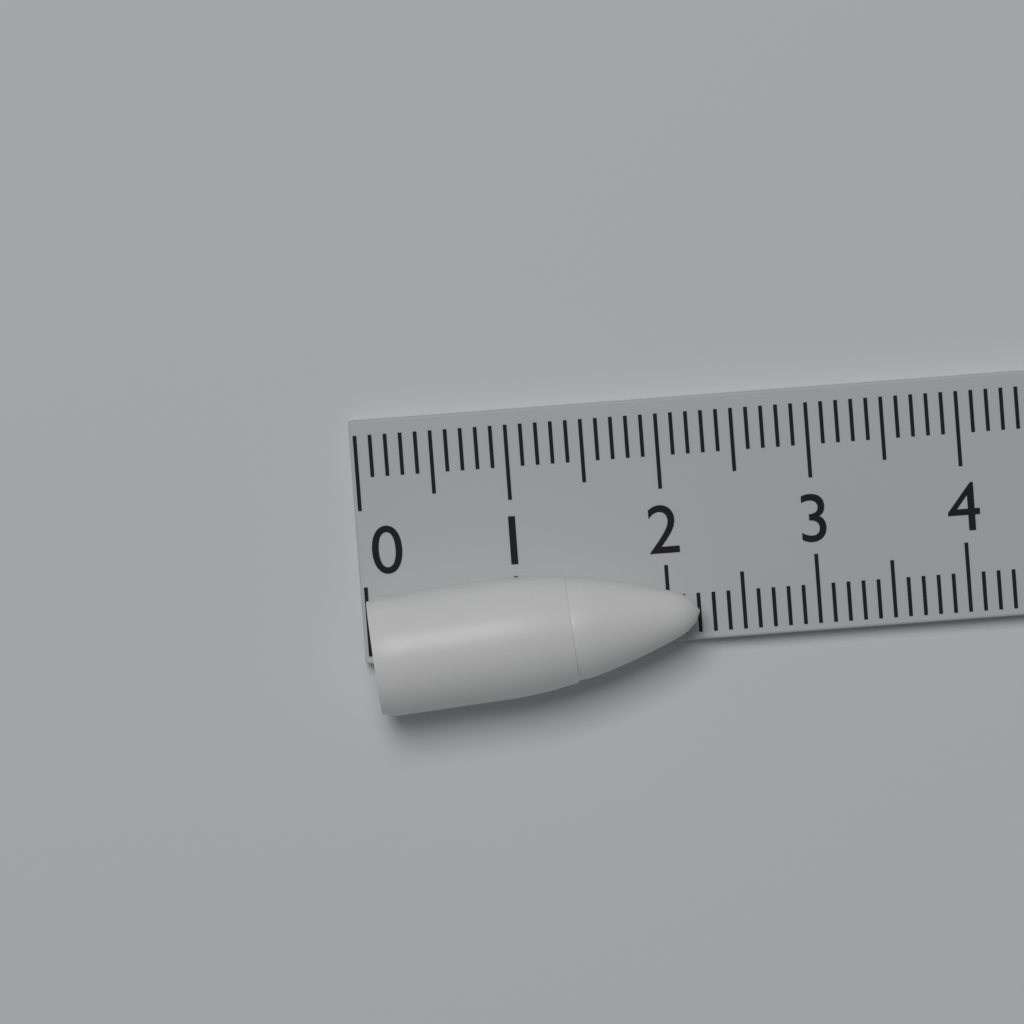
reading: 2.2 (no unit)
